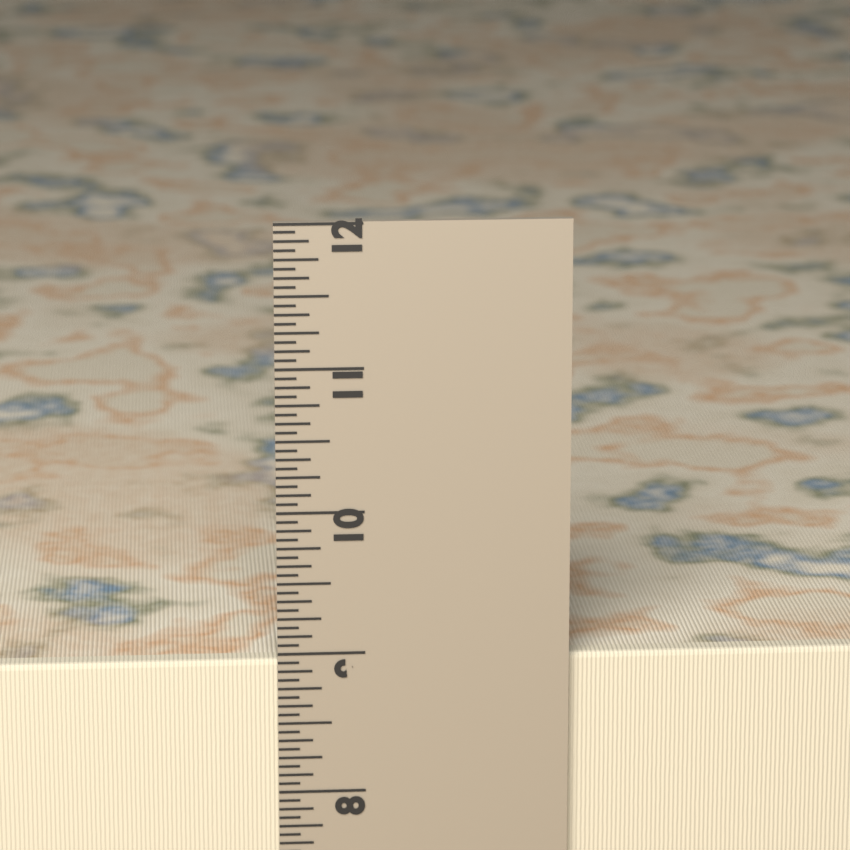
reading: 8.9375 in
